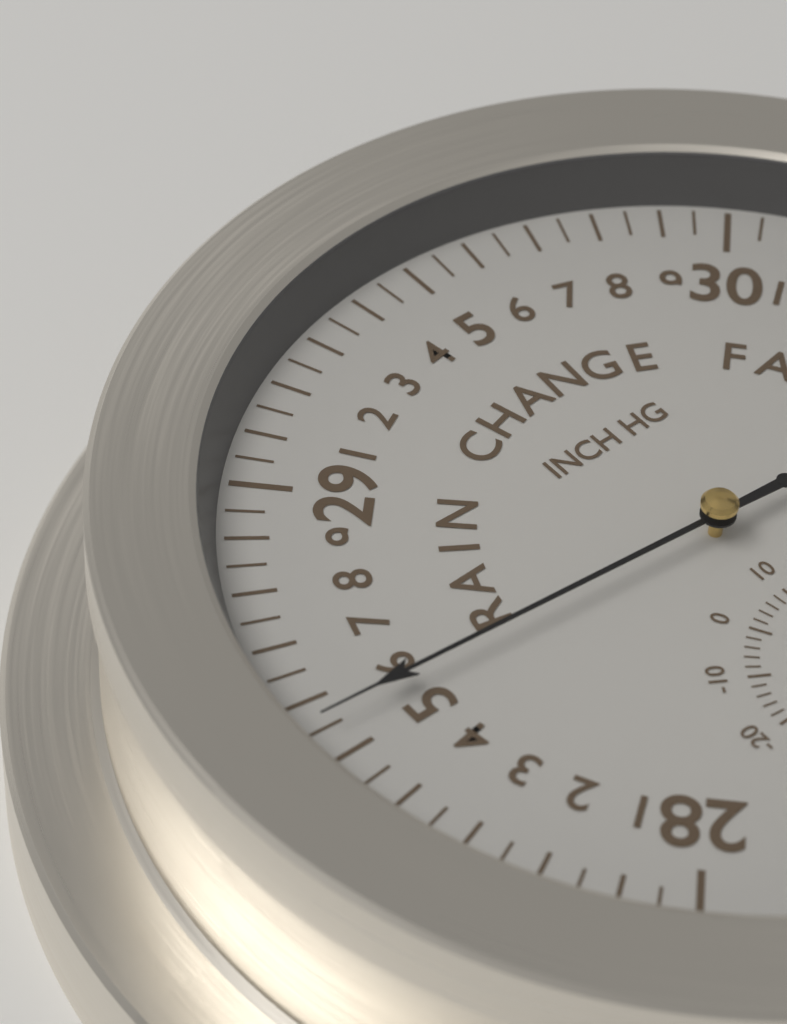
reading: 28.55 inHg
